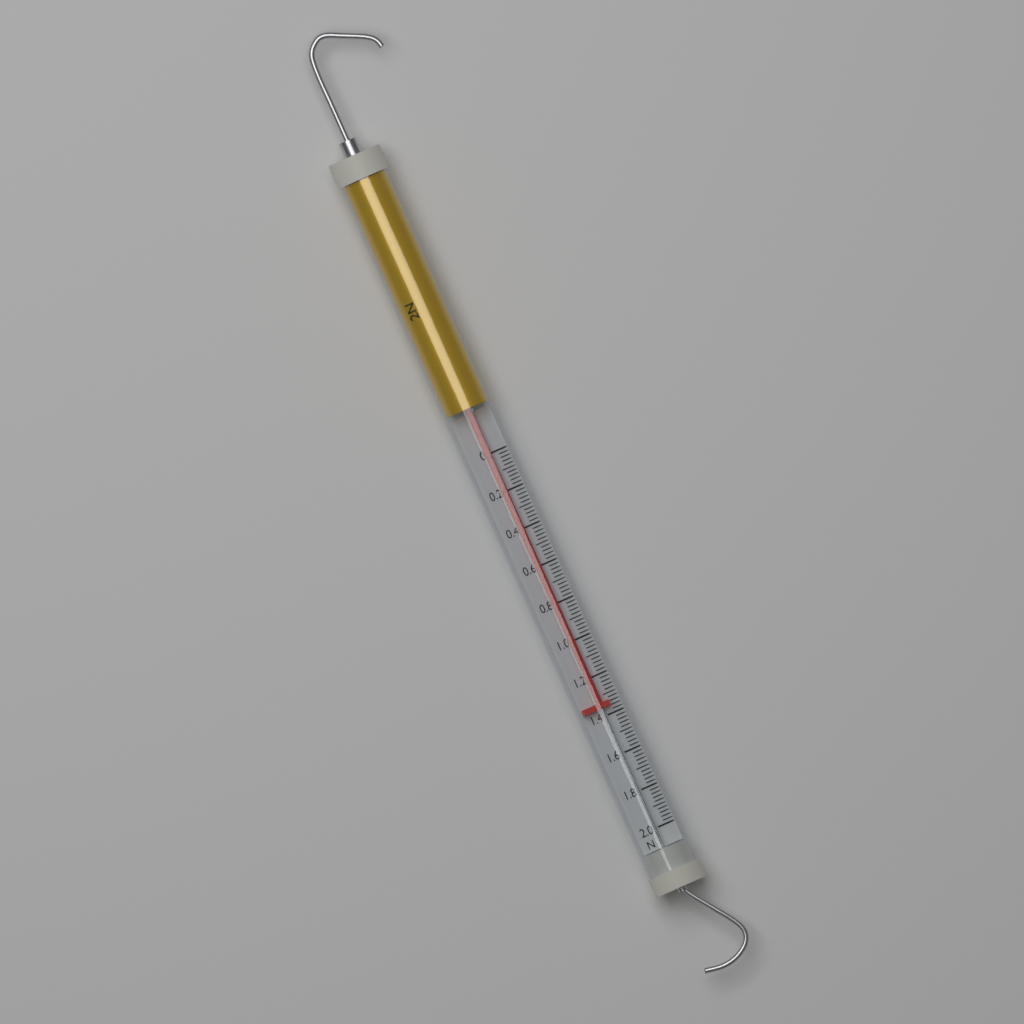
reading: 1.36 N
